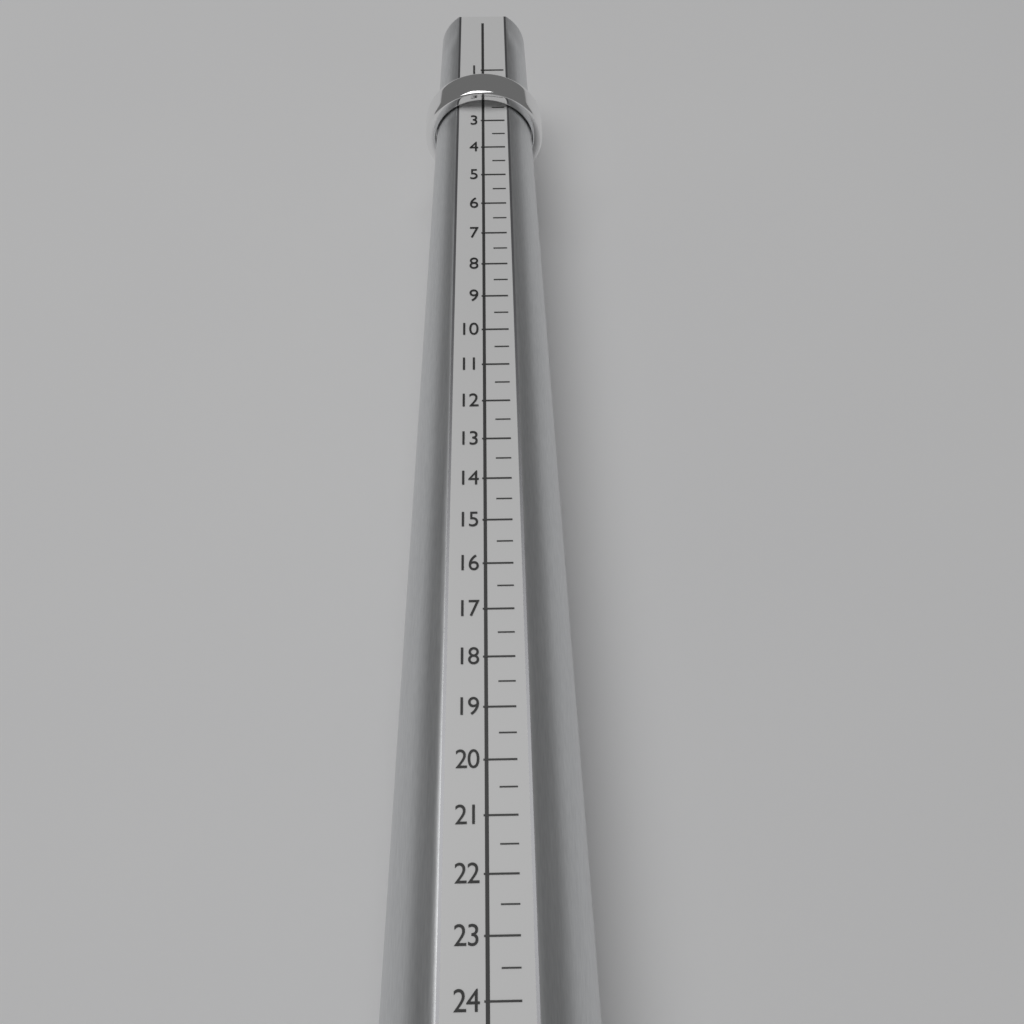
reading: 2.5 (no unit)
